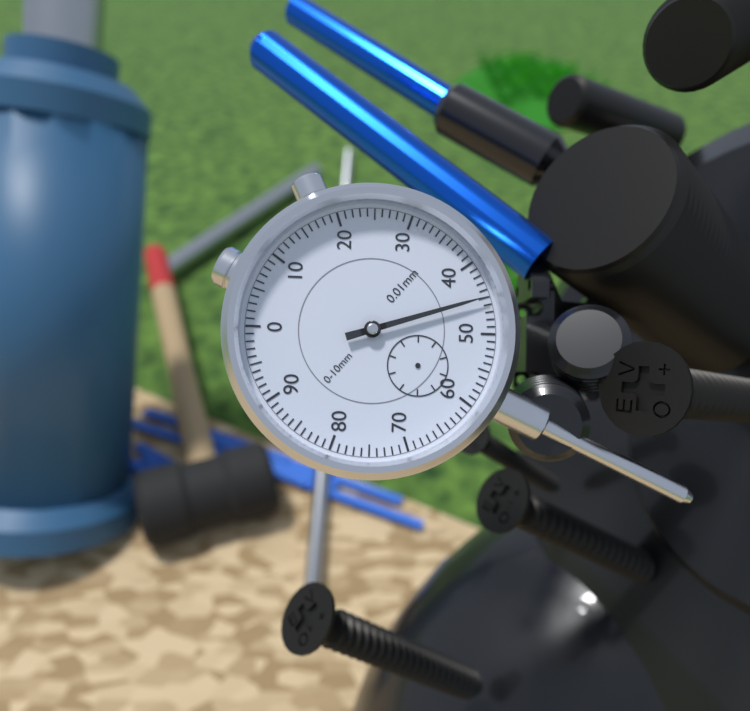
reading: 0.45 mm
